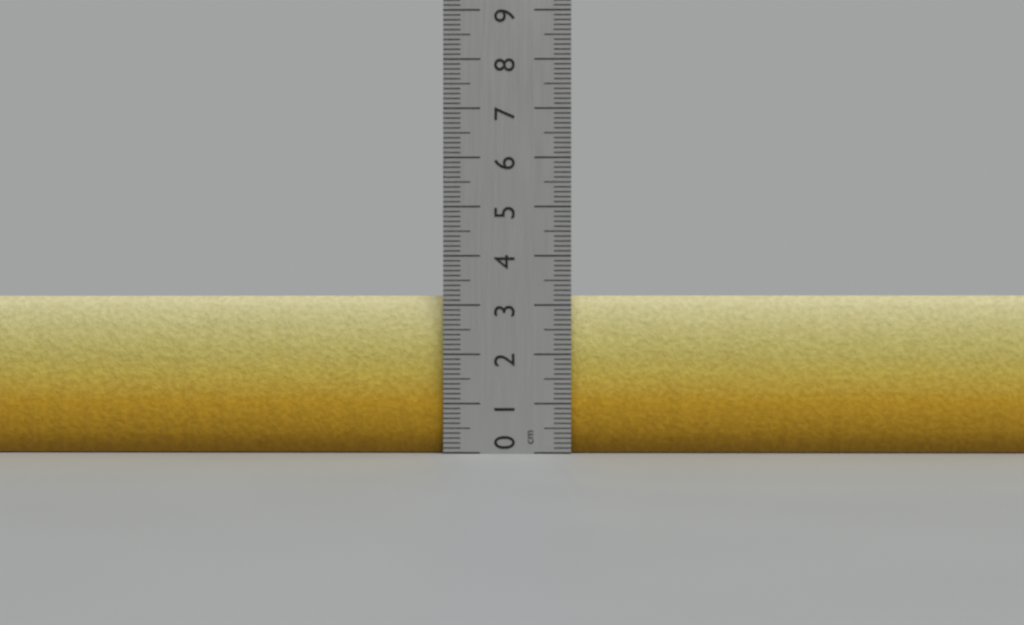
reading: 3.2 cm
